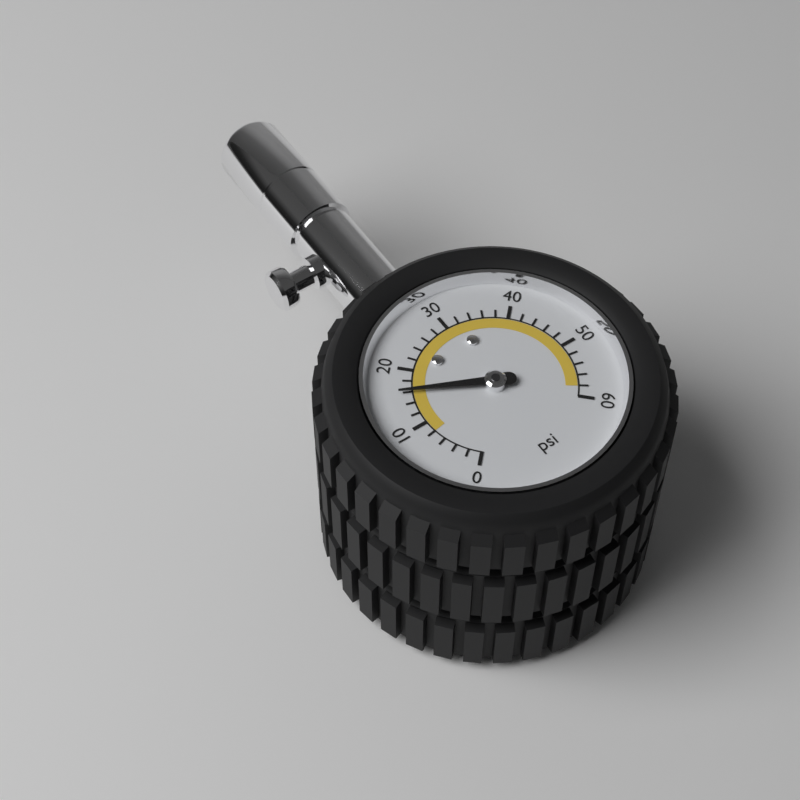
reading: 16 psi
